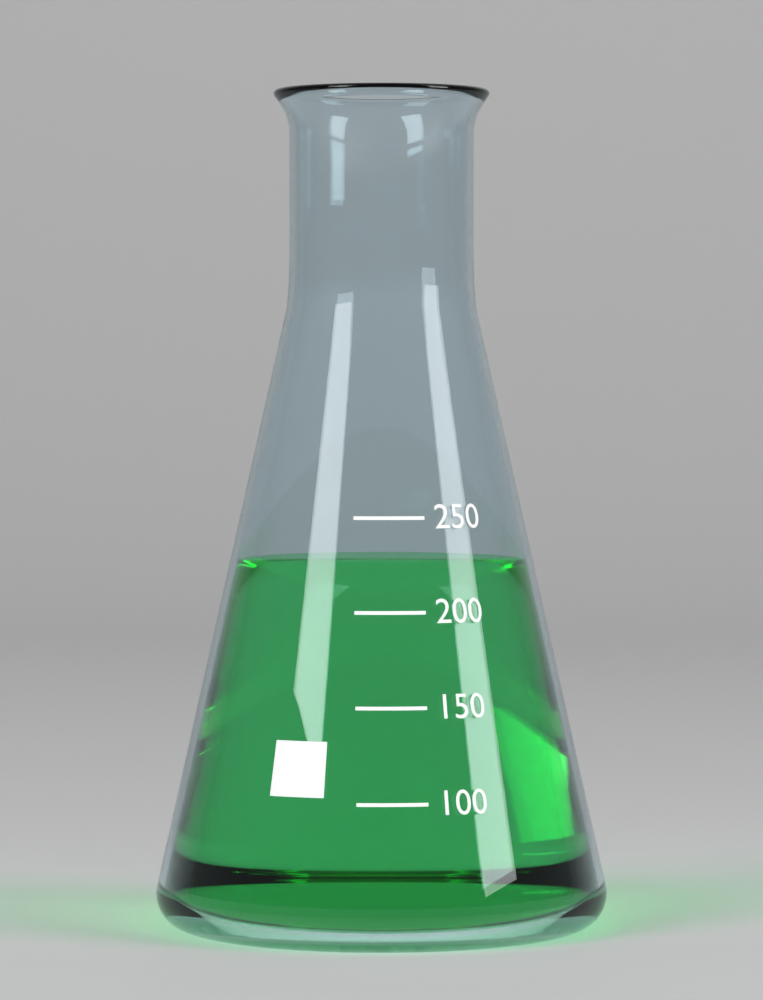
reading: 225 (no unit)
